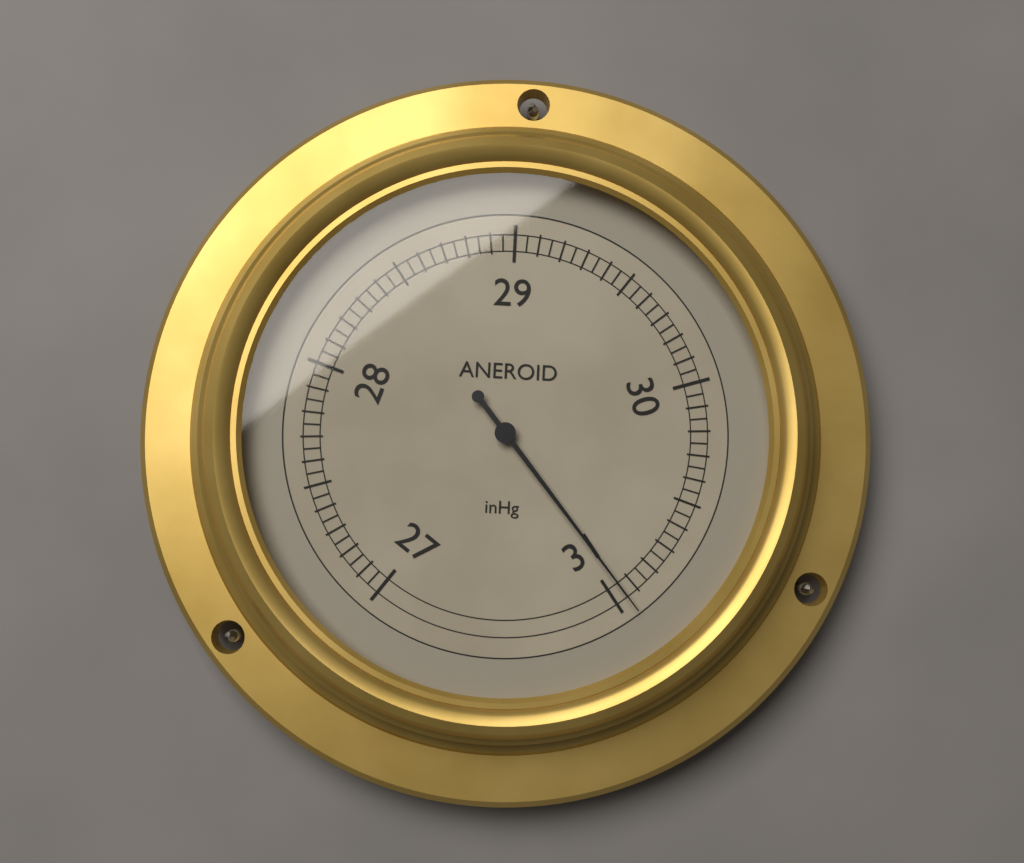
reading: 30.95 inHg
